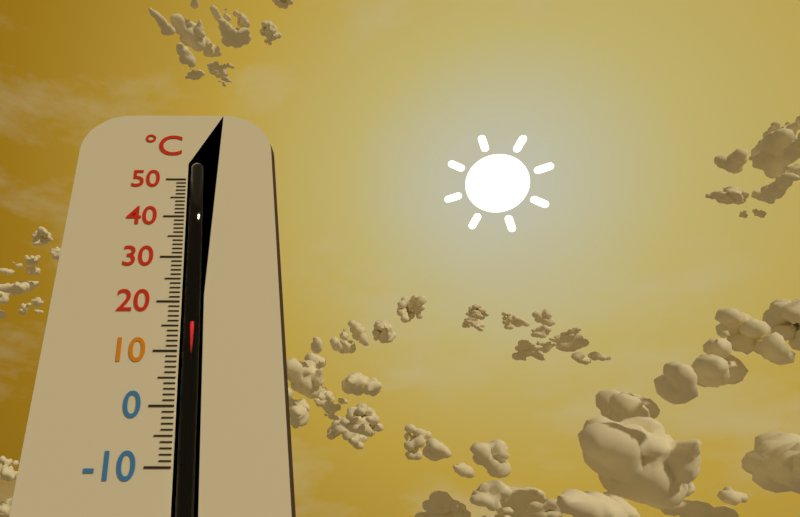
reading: 16 °C
